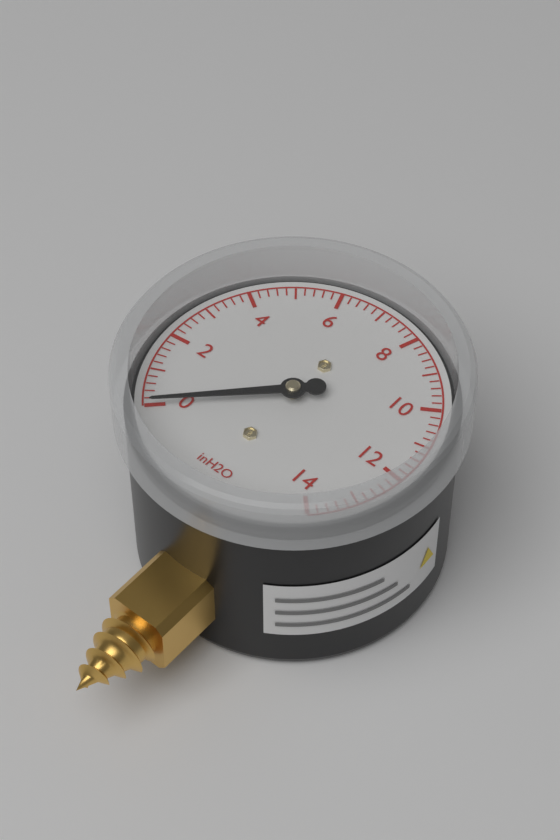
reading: 0.0 inH2O
